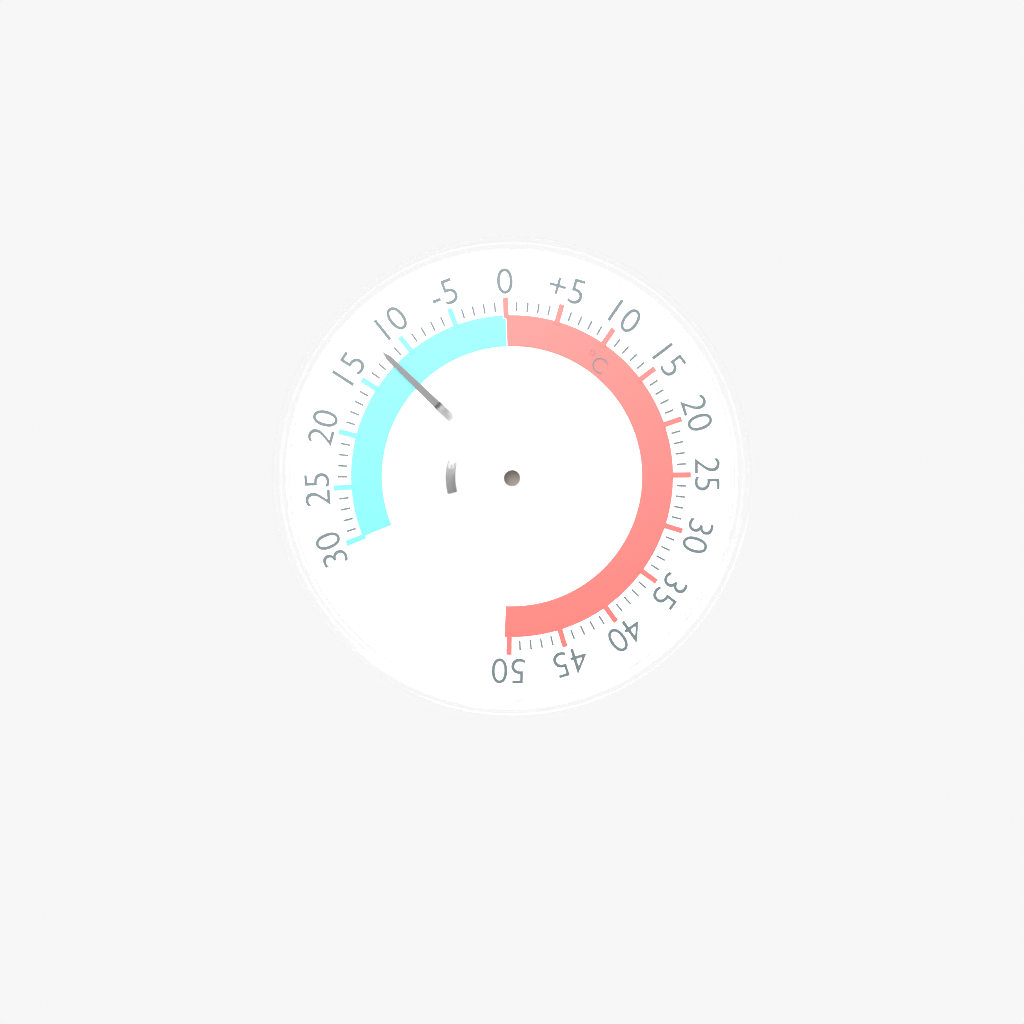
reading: -12 °C
